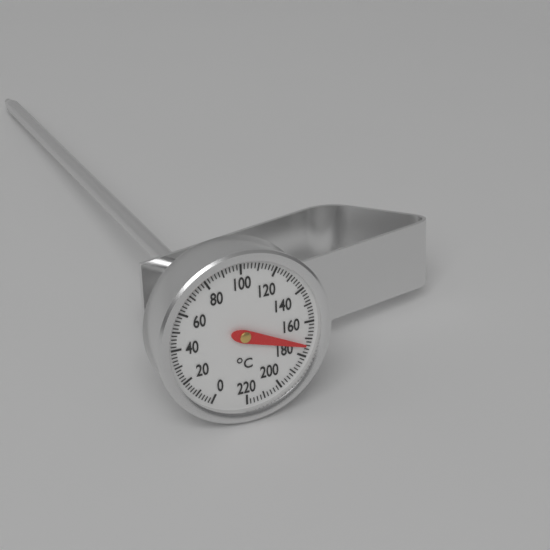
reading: 174 °C
